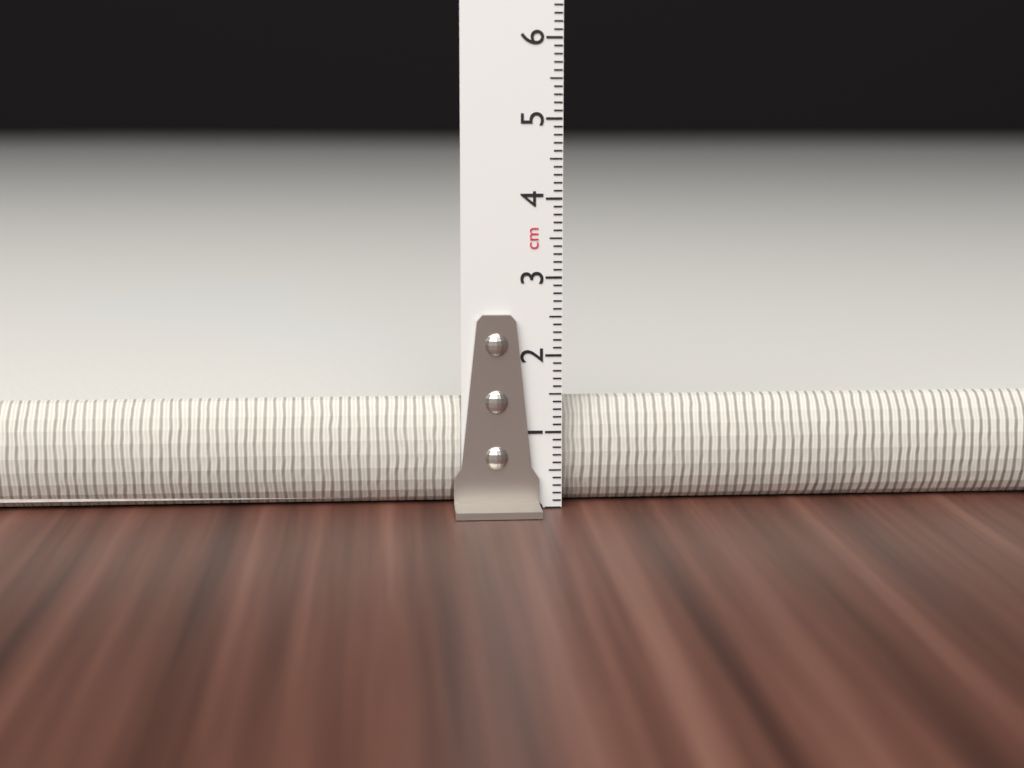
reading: 1.4 cm
